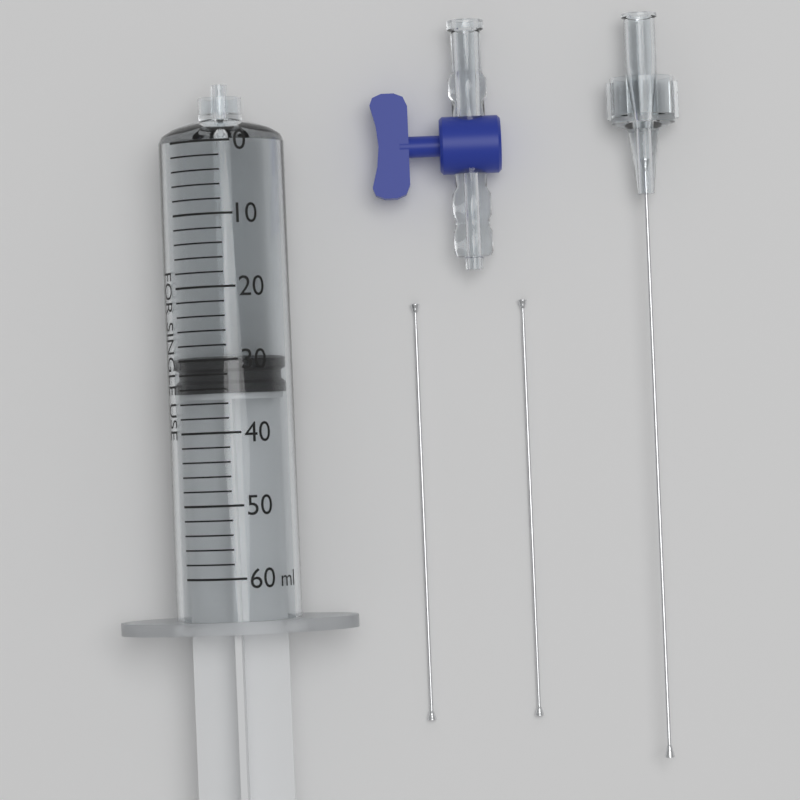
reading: 30 ml
